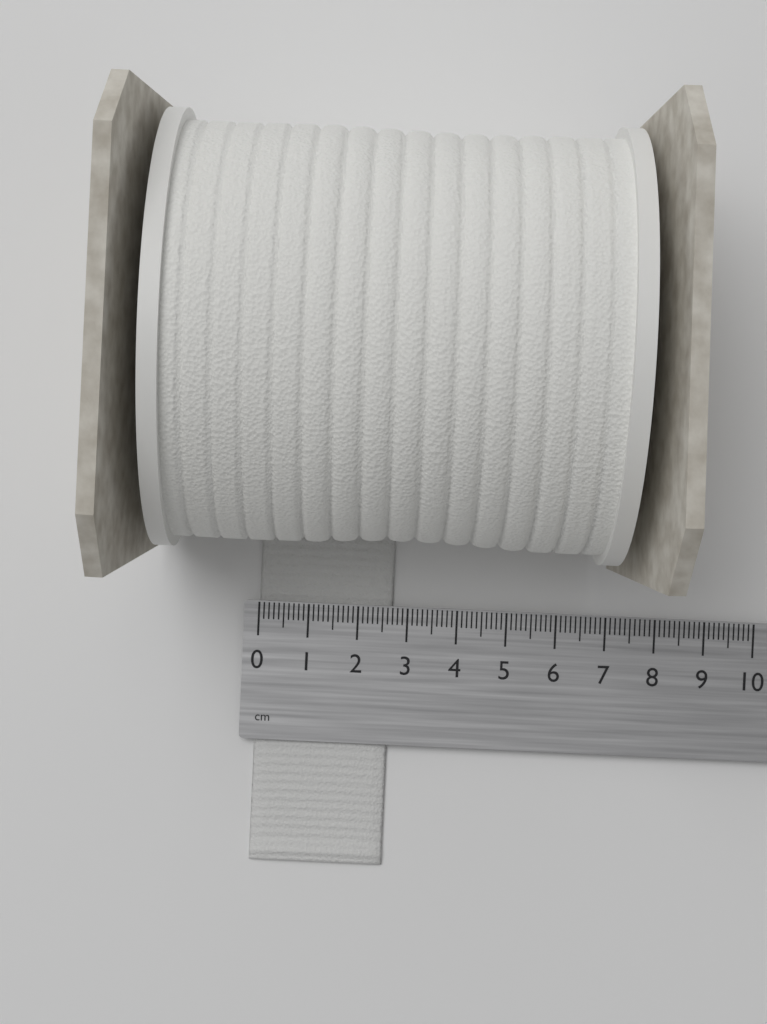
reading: 2.7 cm
